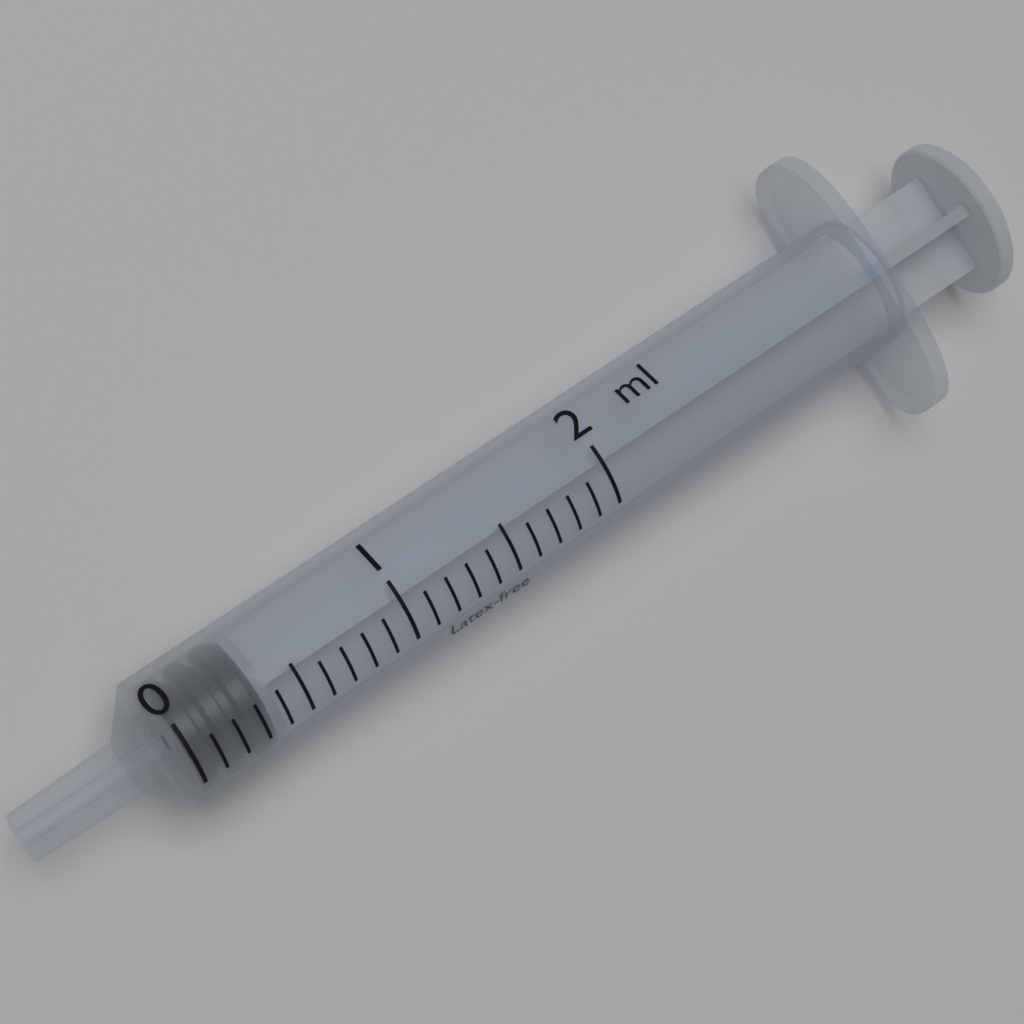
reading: 0.0 ml
